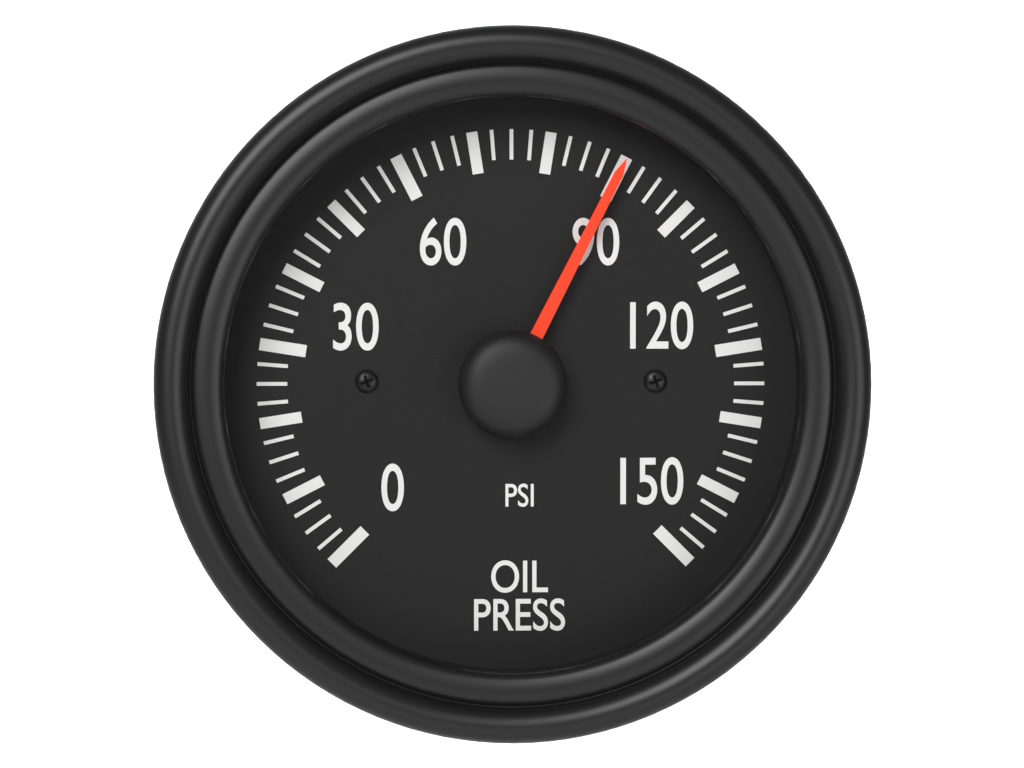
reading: 90.0 psi
